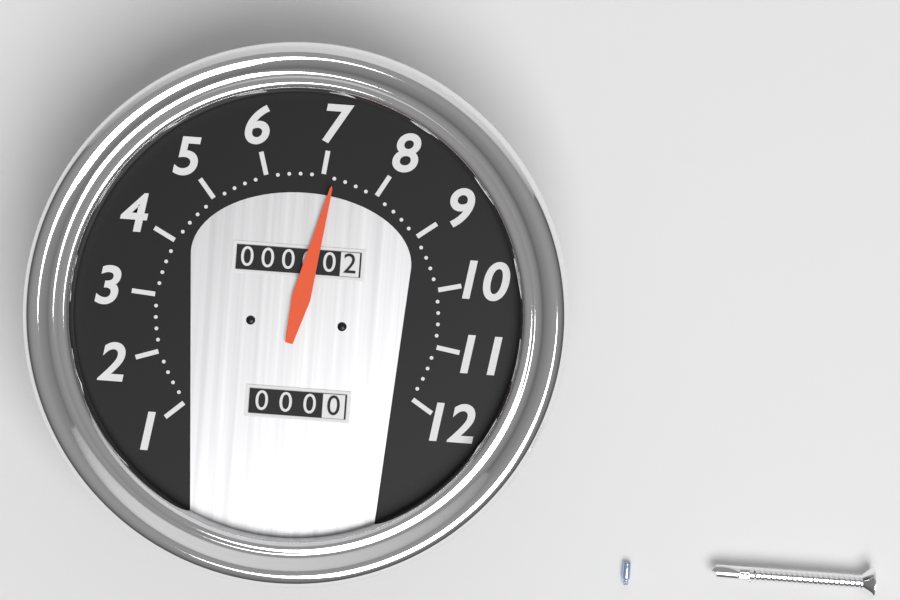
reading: 7.2 (no unit)
